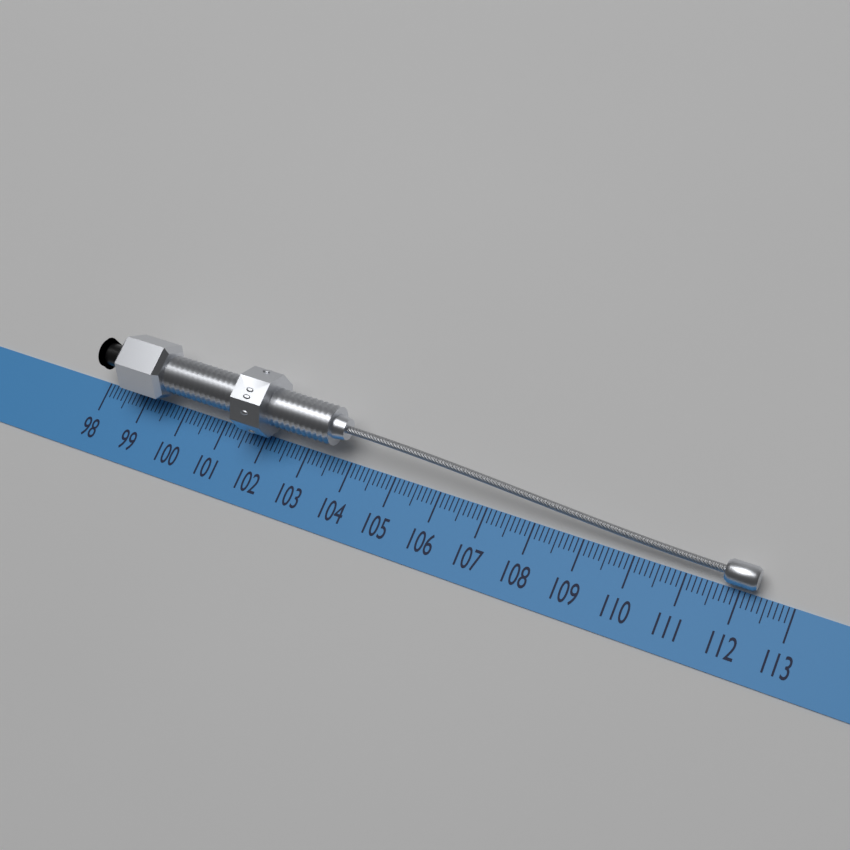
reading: 112.3 (no unit)
